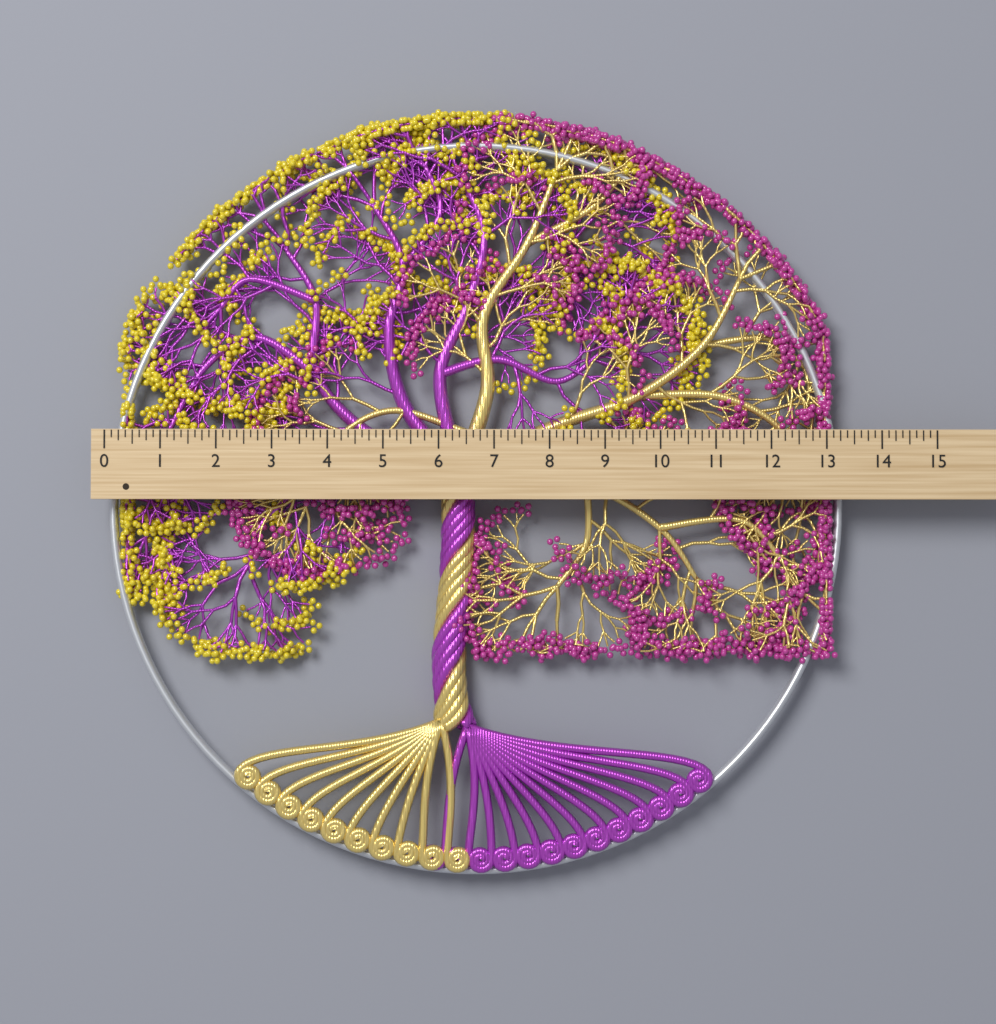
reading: 13.375 (no unit)
